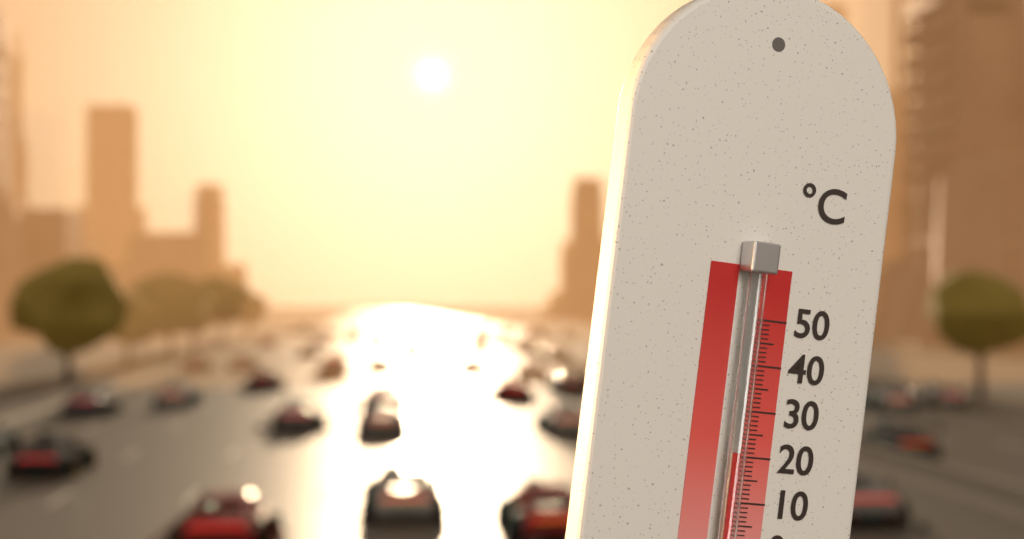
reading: 21 °C
